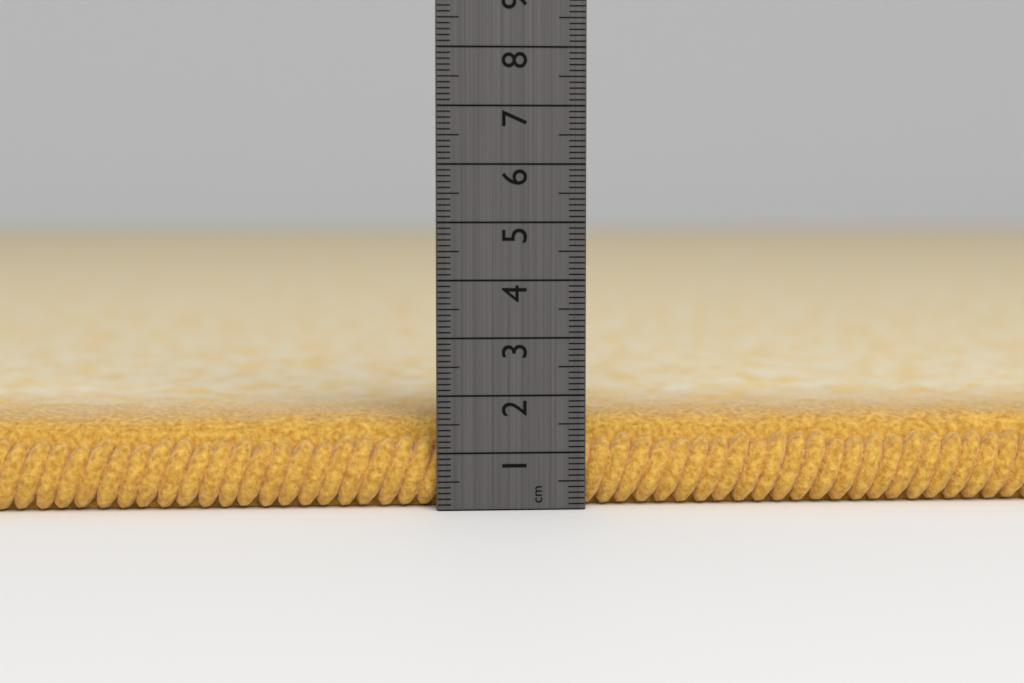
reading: 1.6 cm
